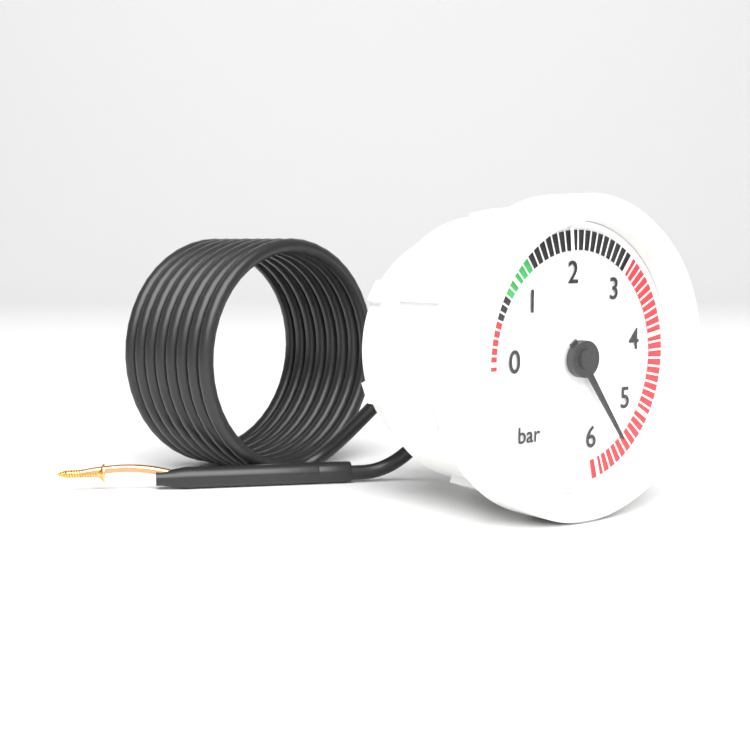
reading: 5.5 bar
